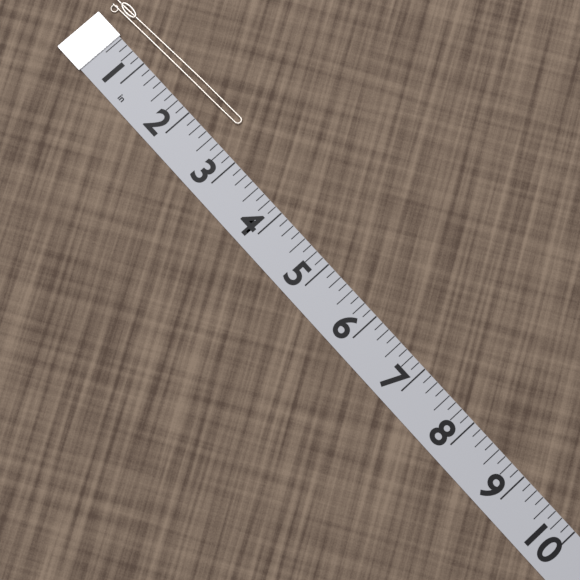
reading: 2.625 in
